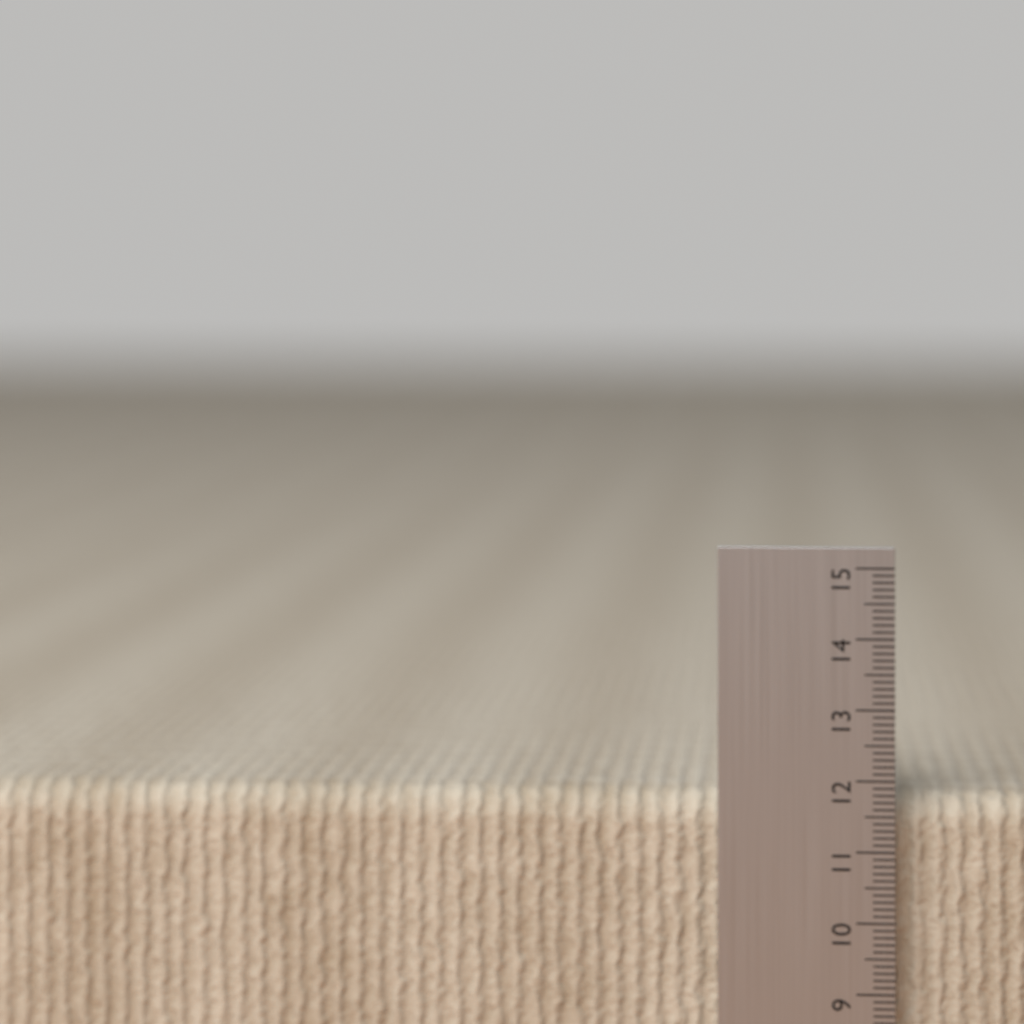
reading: 11.8 cm
